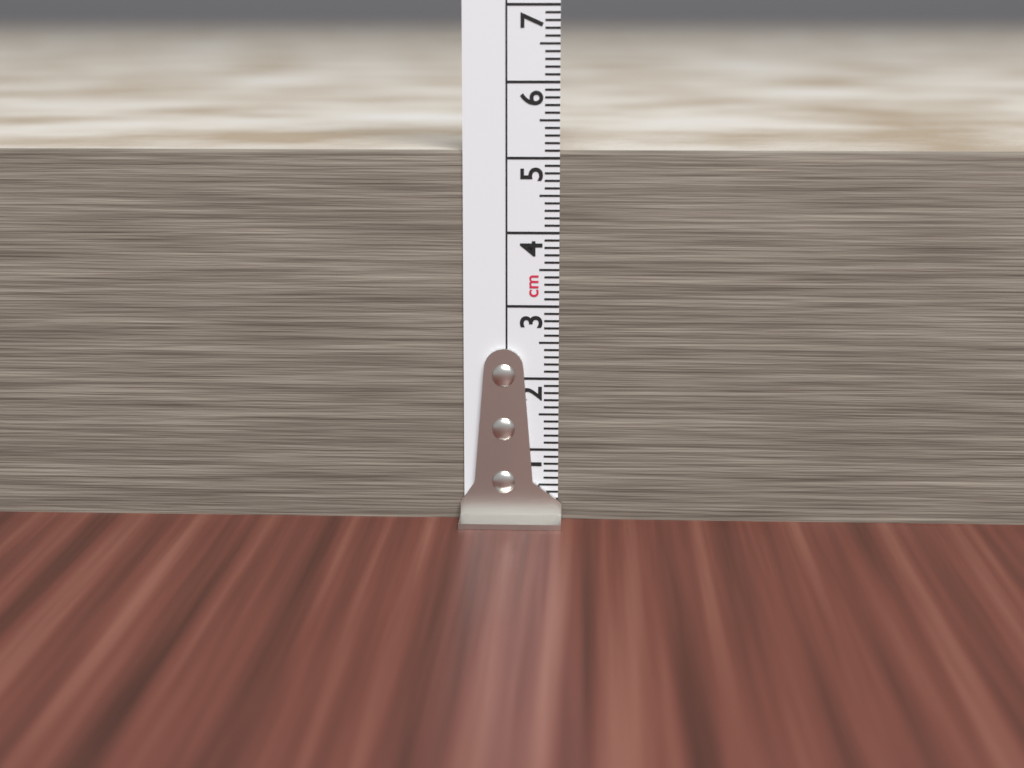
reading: 5.1 cm
